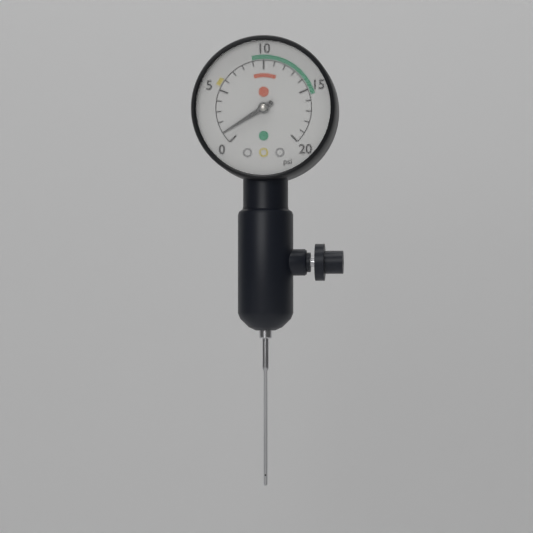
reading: 1 psi
